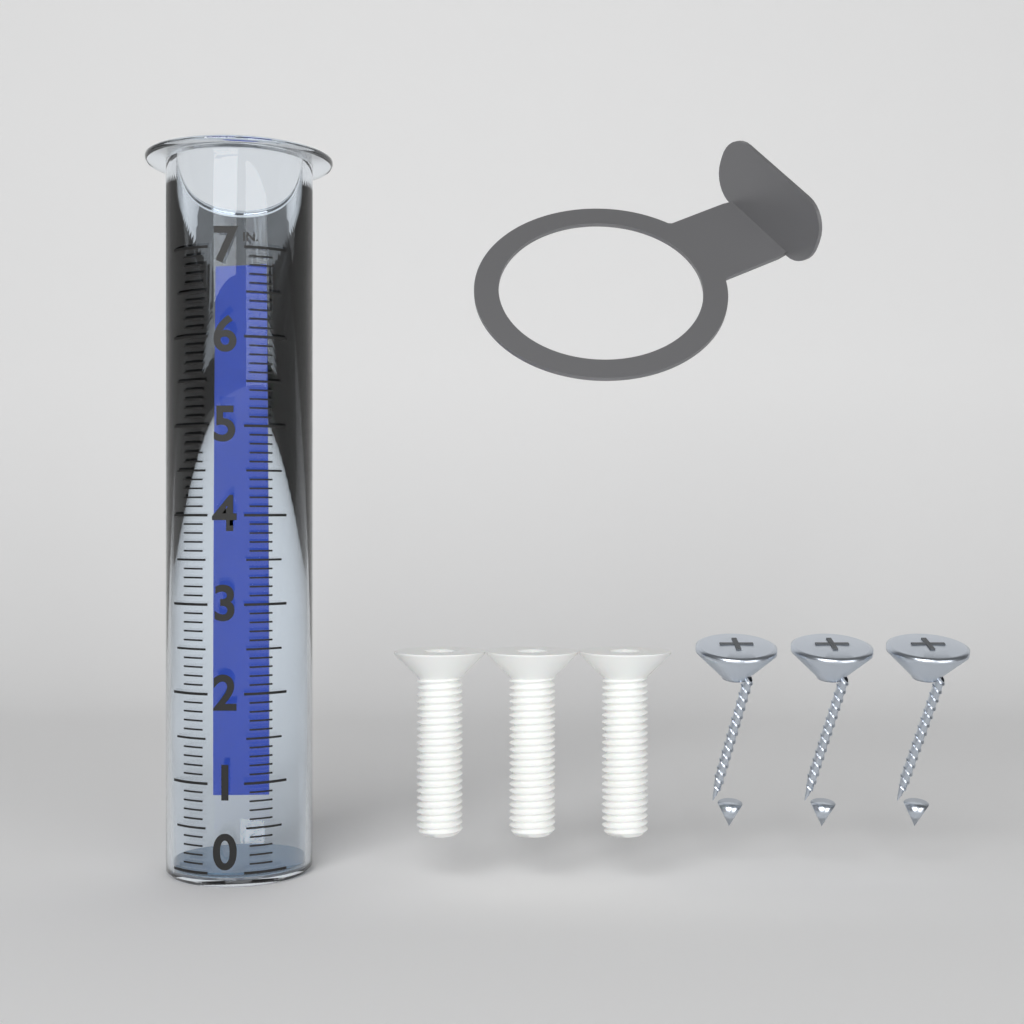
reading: 0.0 in
